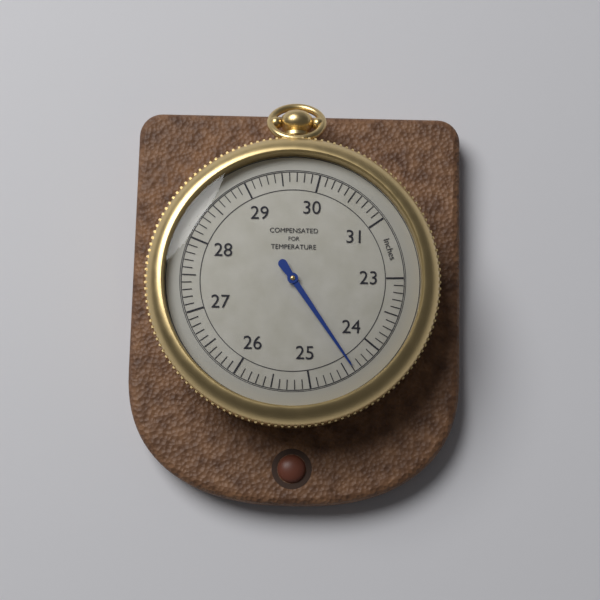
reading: 24.4 inches
